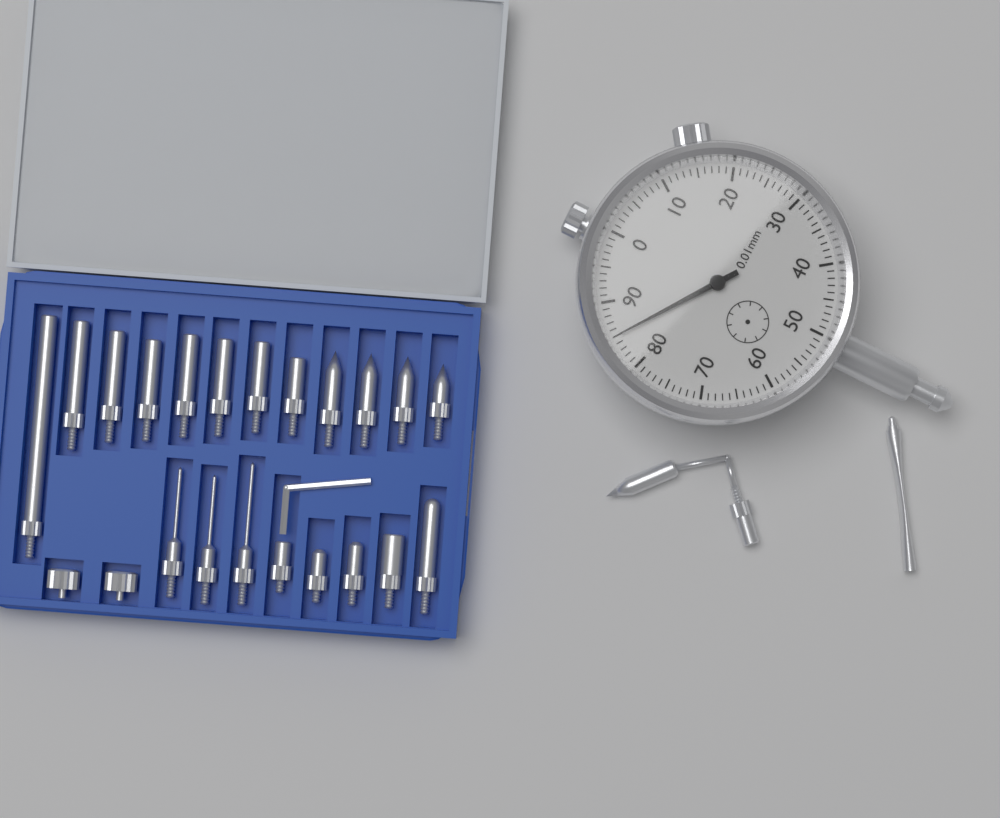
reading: 0.85 mm
